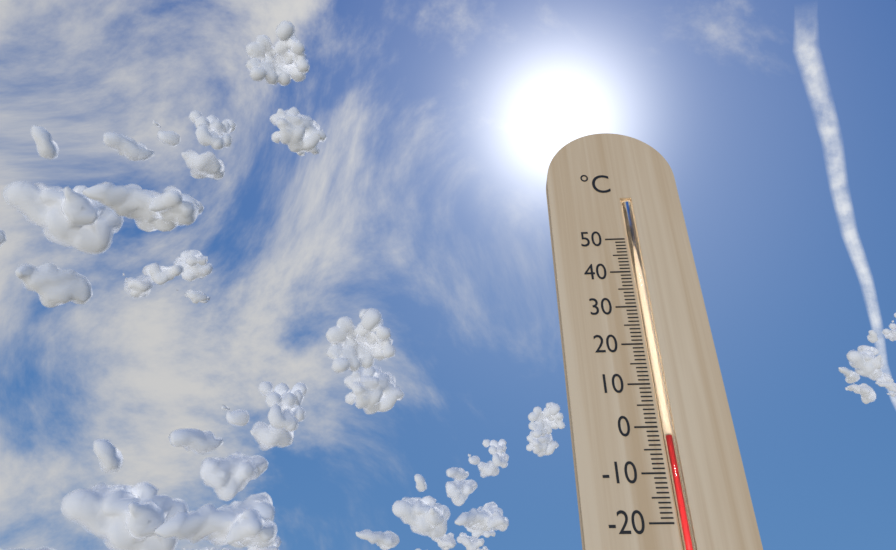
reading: -2 °C
